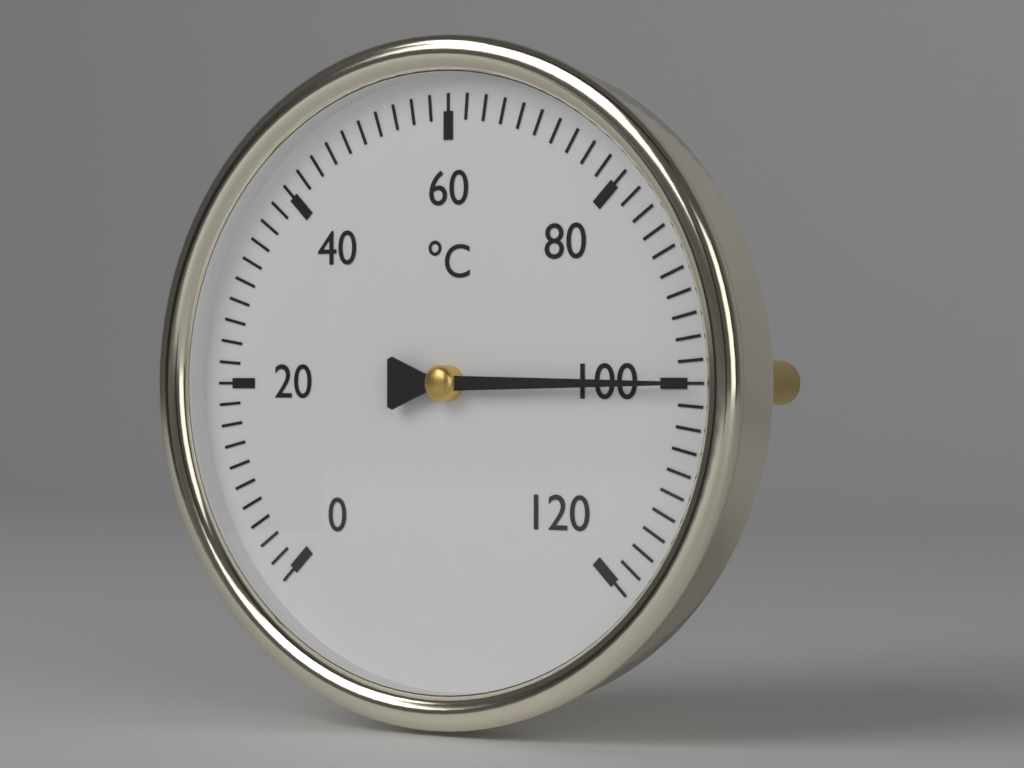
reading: 100 °C
